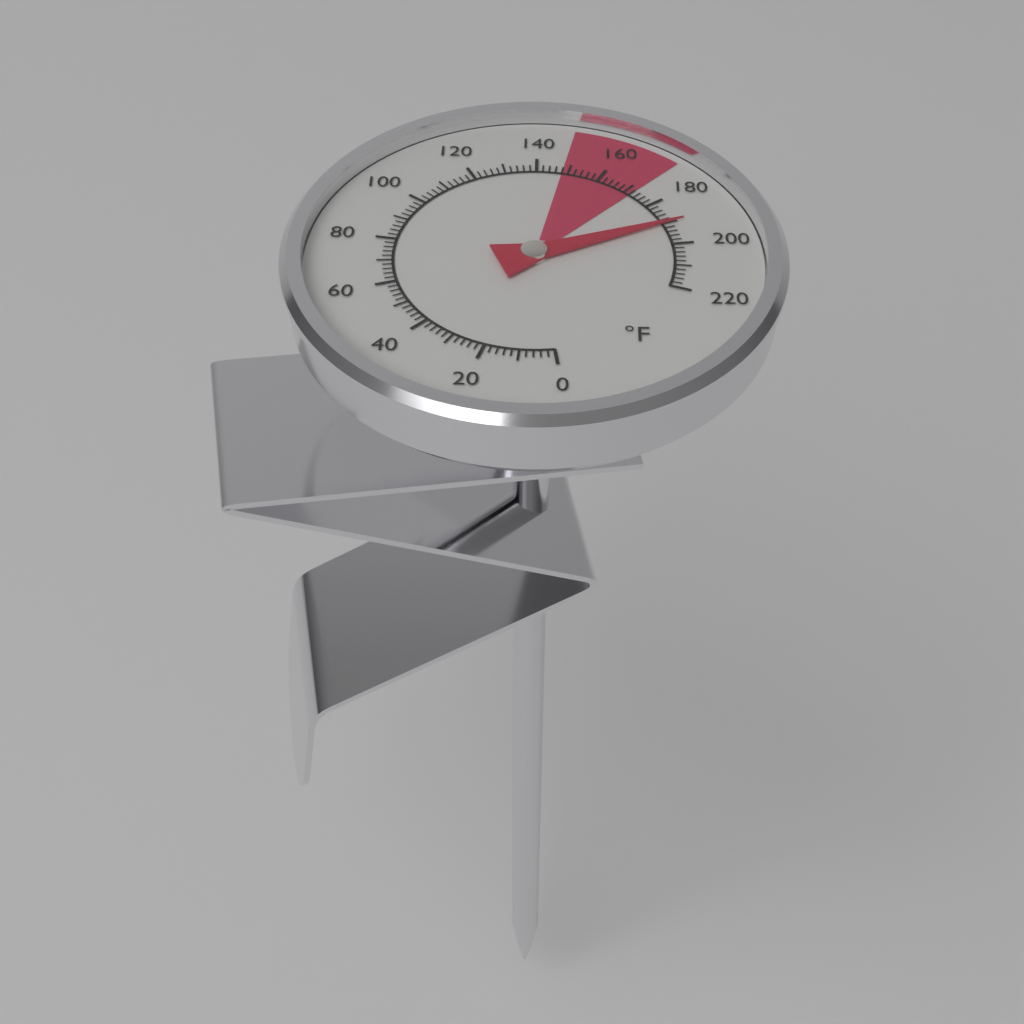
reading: 190 °F
